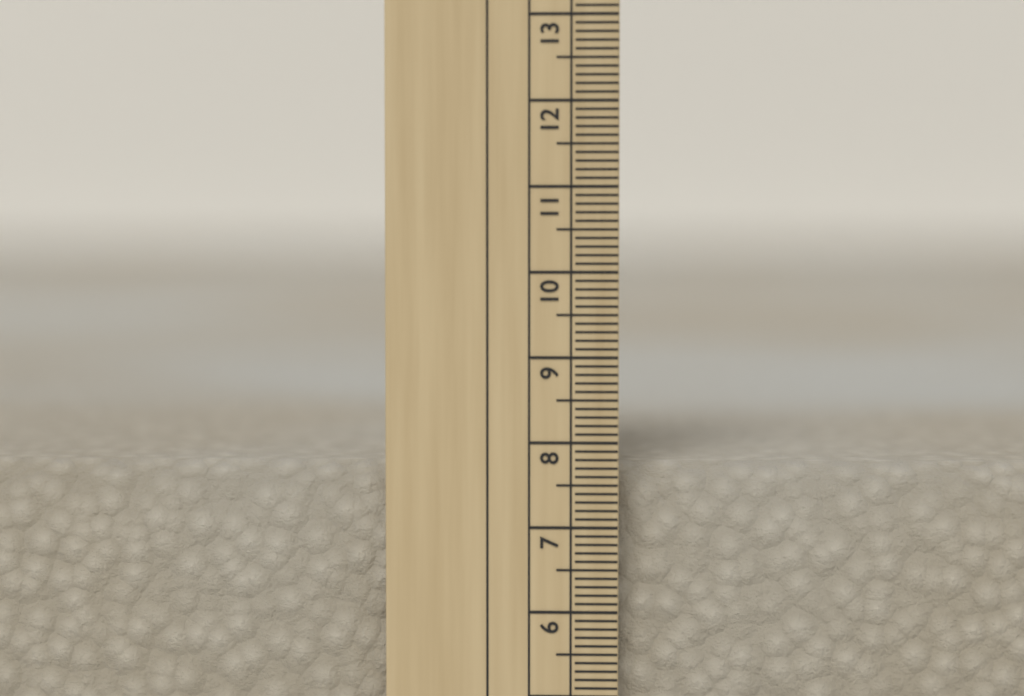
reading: 7.7 cm
